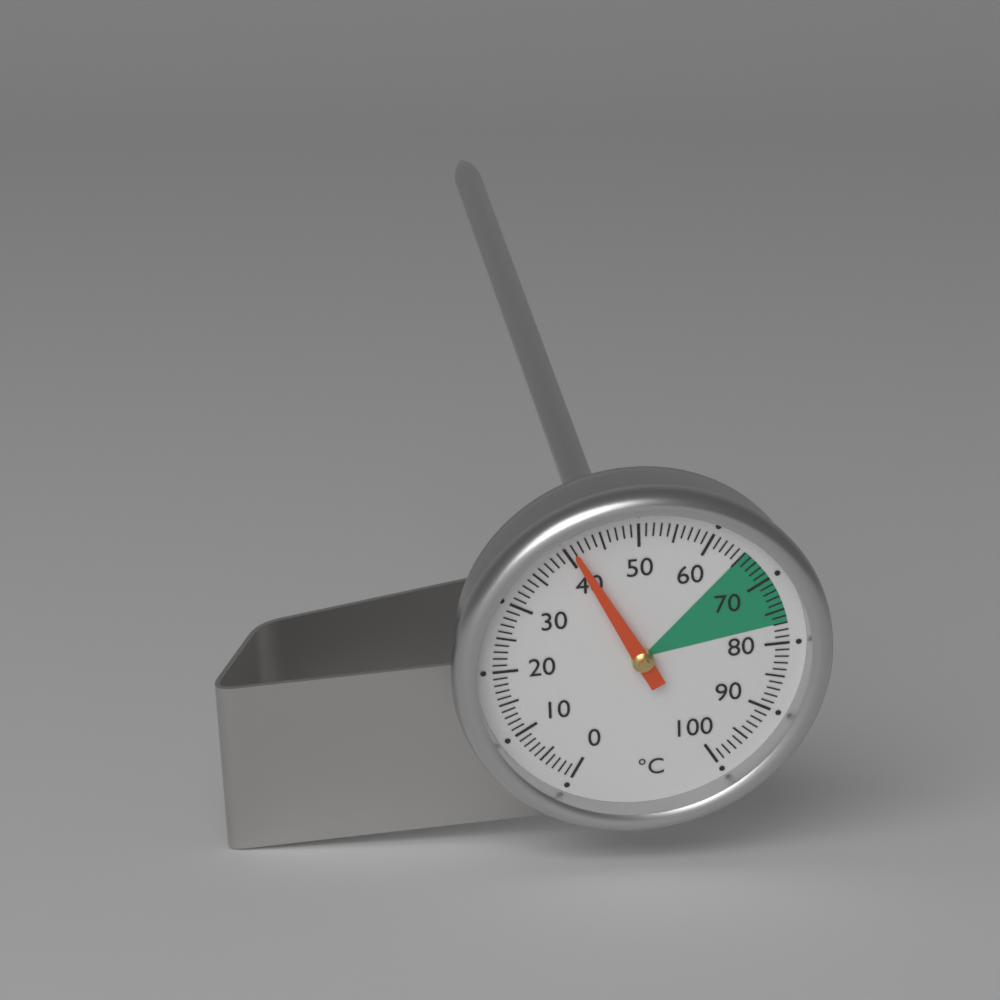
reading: 41 °C
